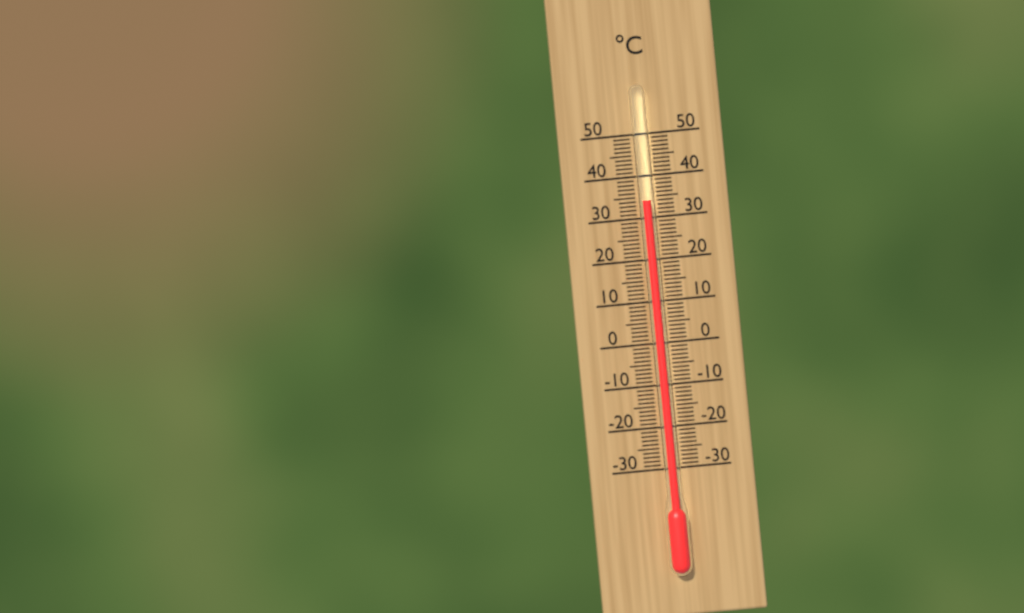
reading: 34 °C
